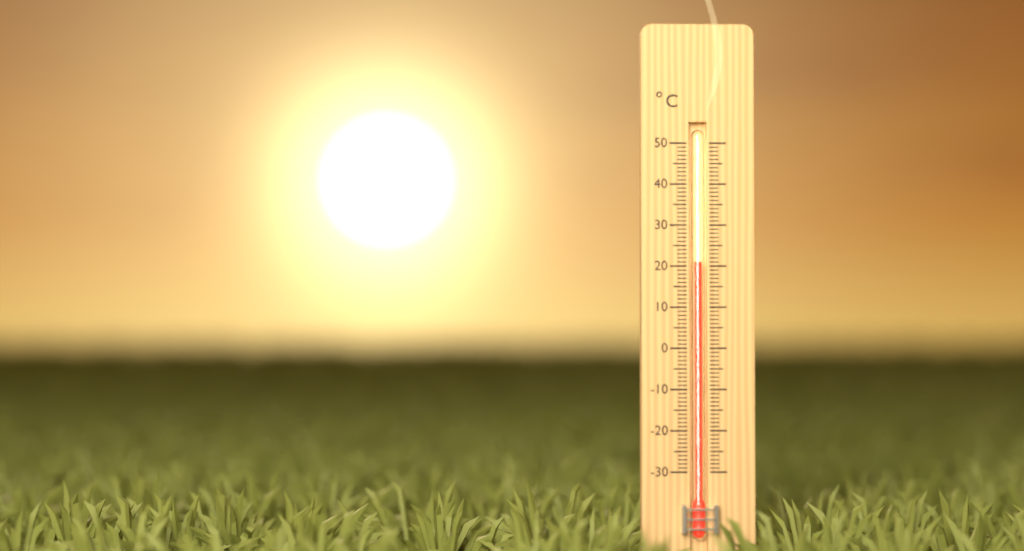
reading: 21 °C
